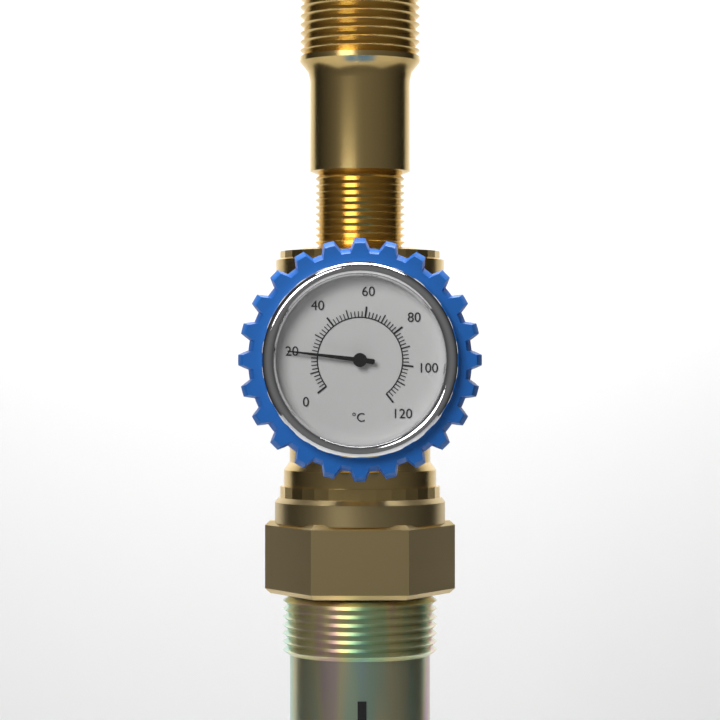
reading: 20 °C
